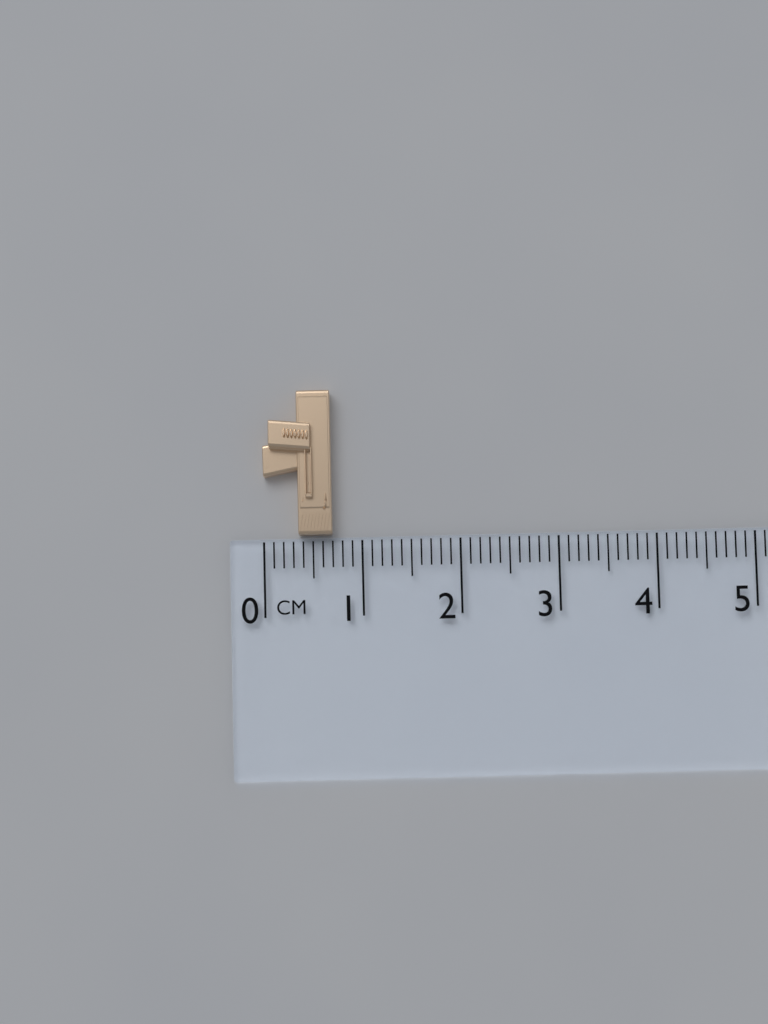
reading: 0.7 cm
